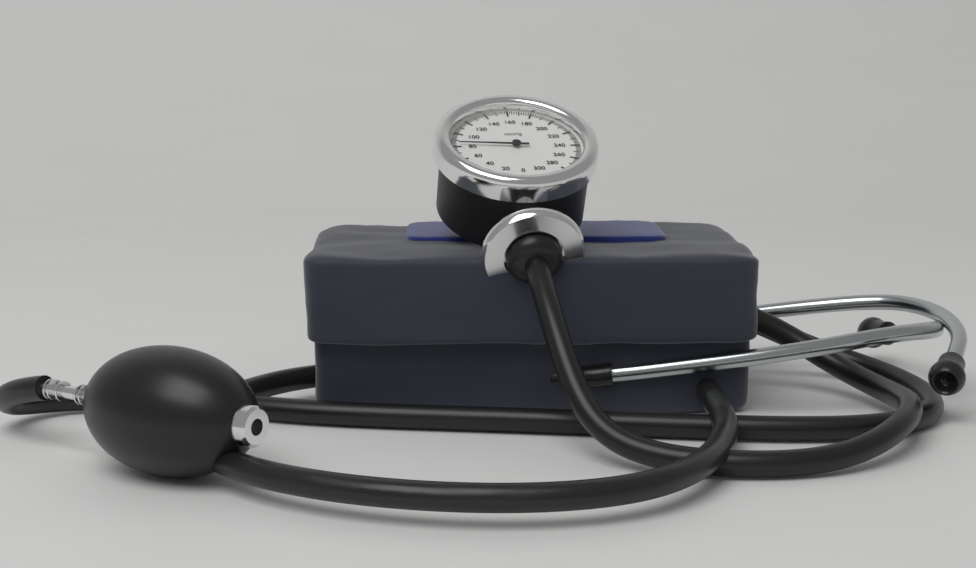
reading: 84 mmHg
